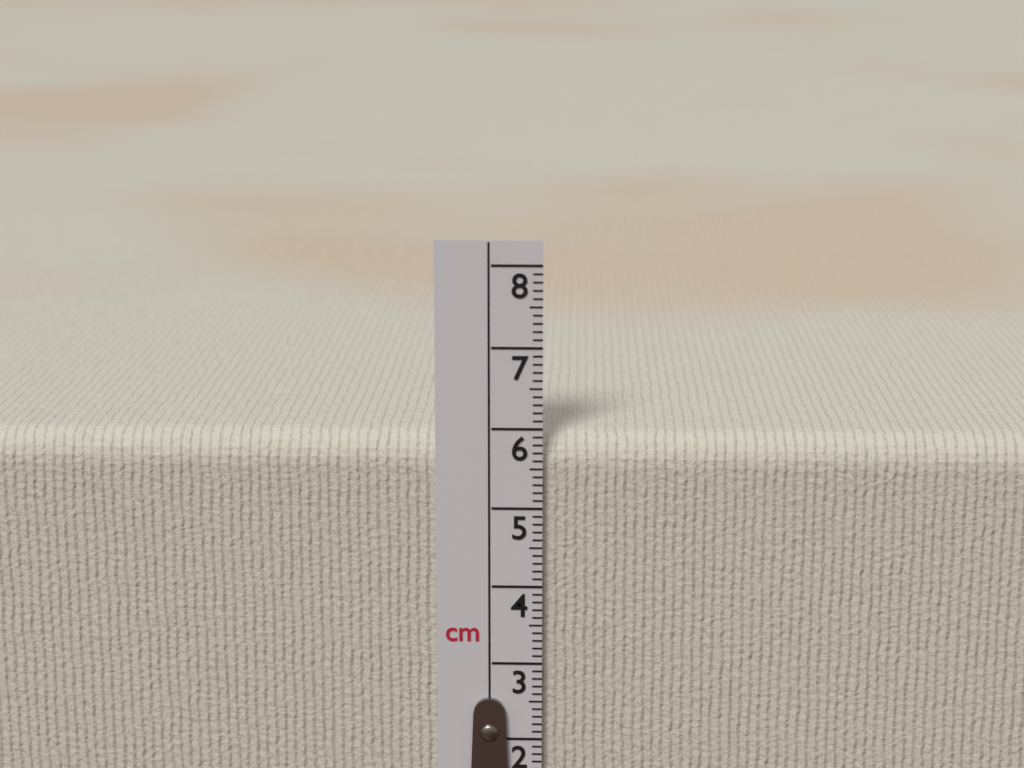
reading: 5.9 cm
